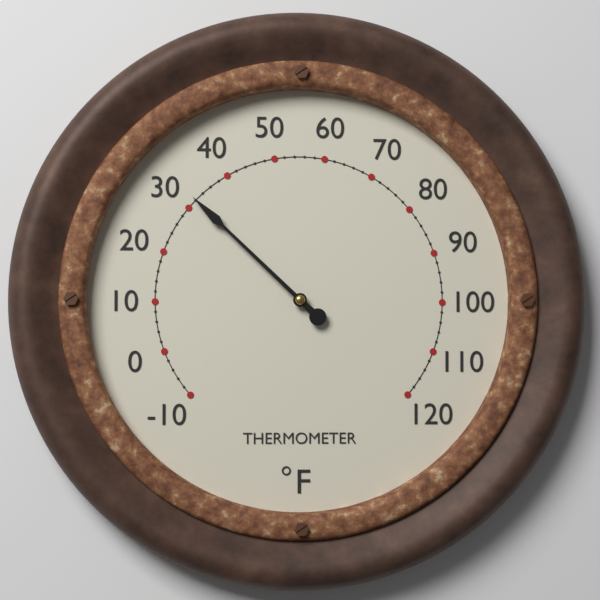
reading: 32 °F
